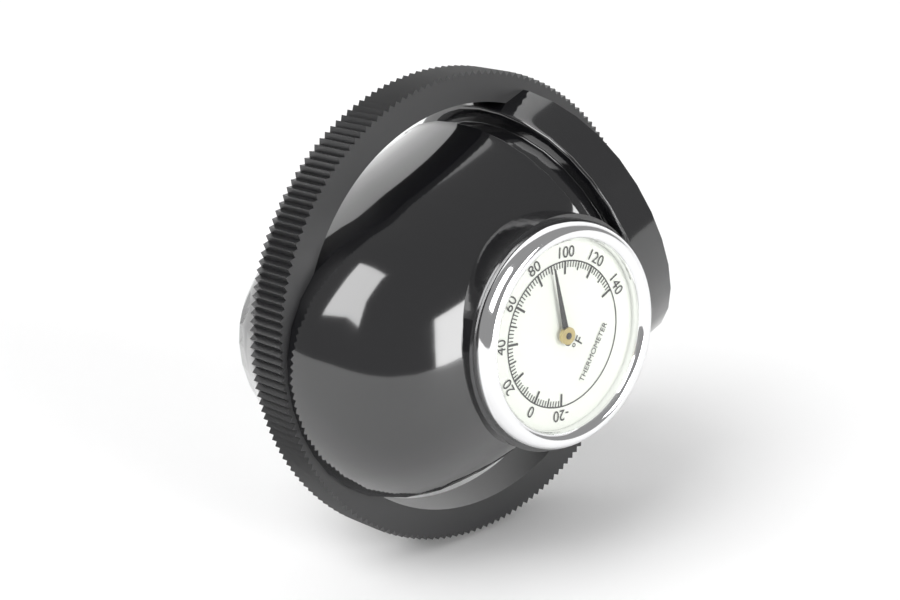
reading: 90 °F
